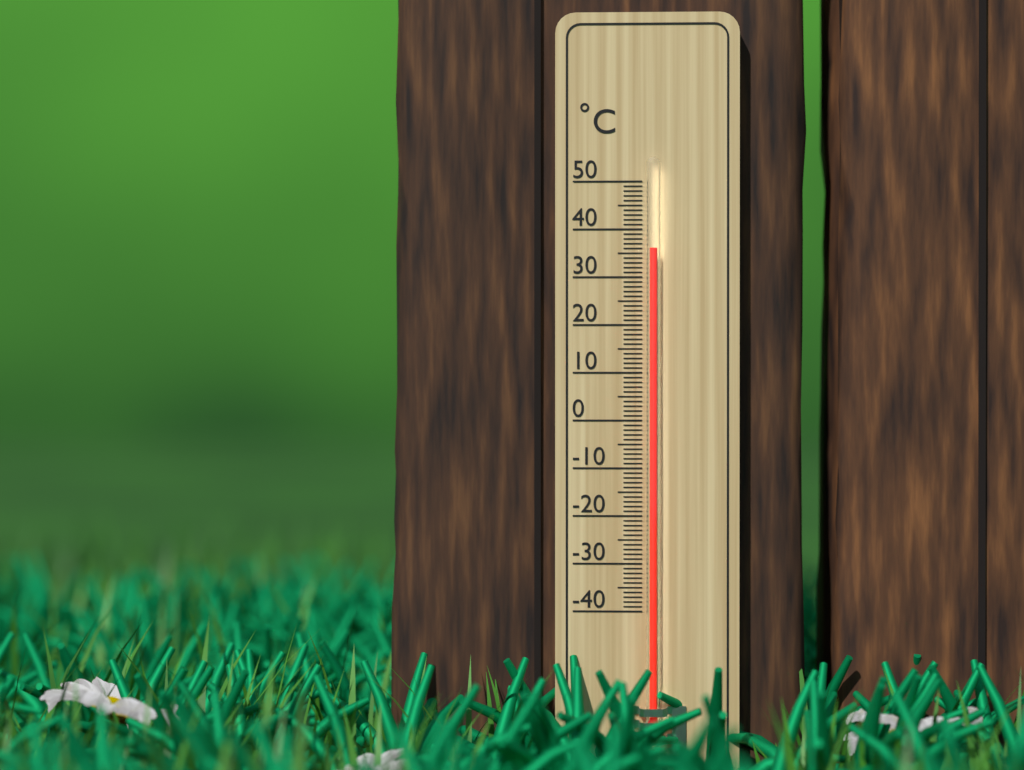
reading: 36 °C
